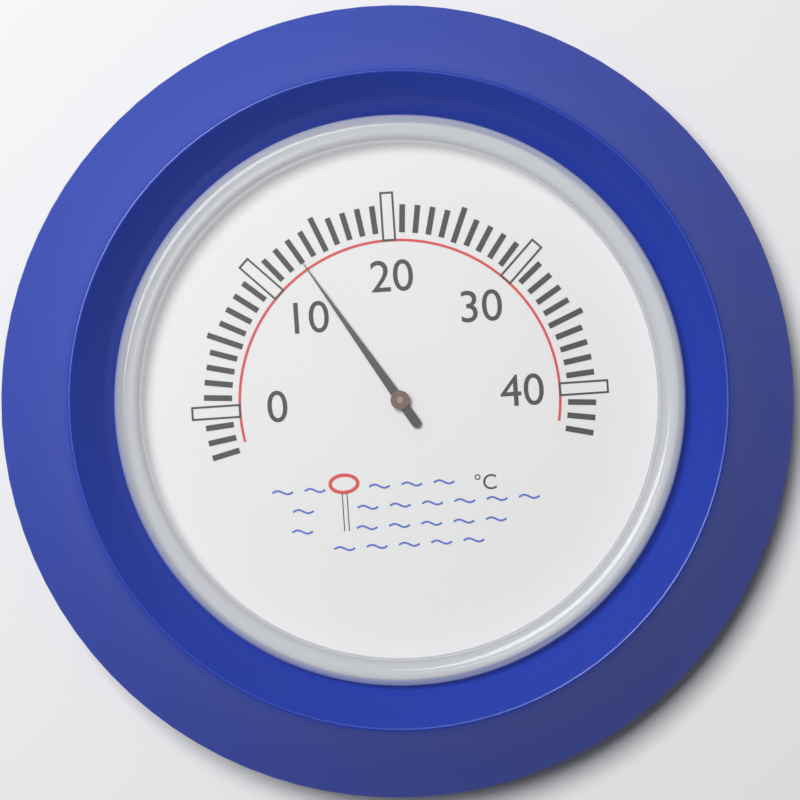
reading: 13 °C
